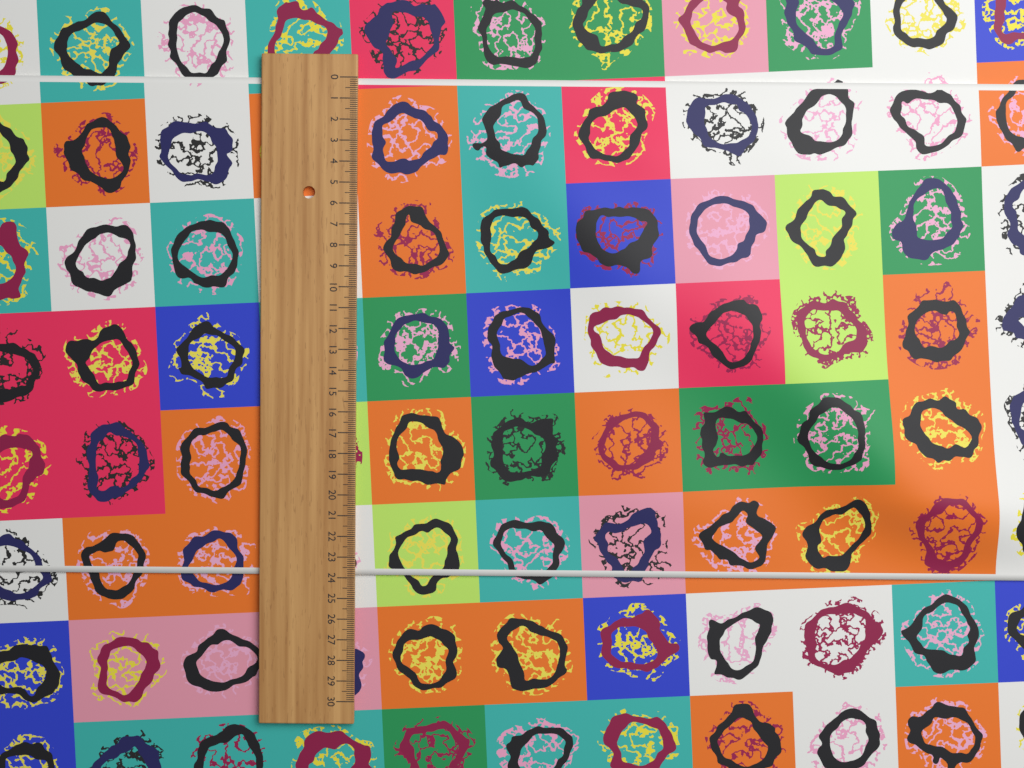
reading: 23.9 (no unit)
